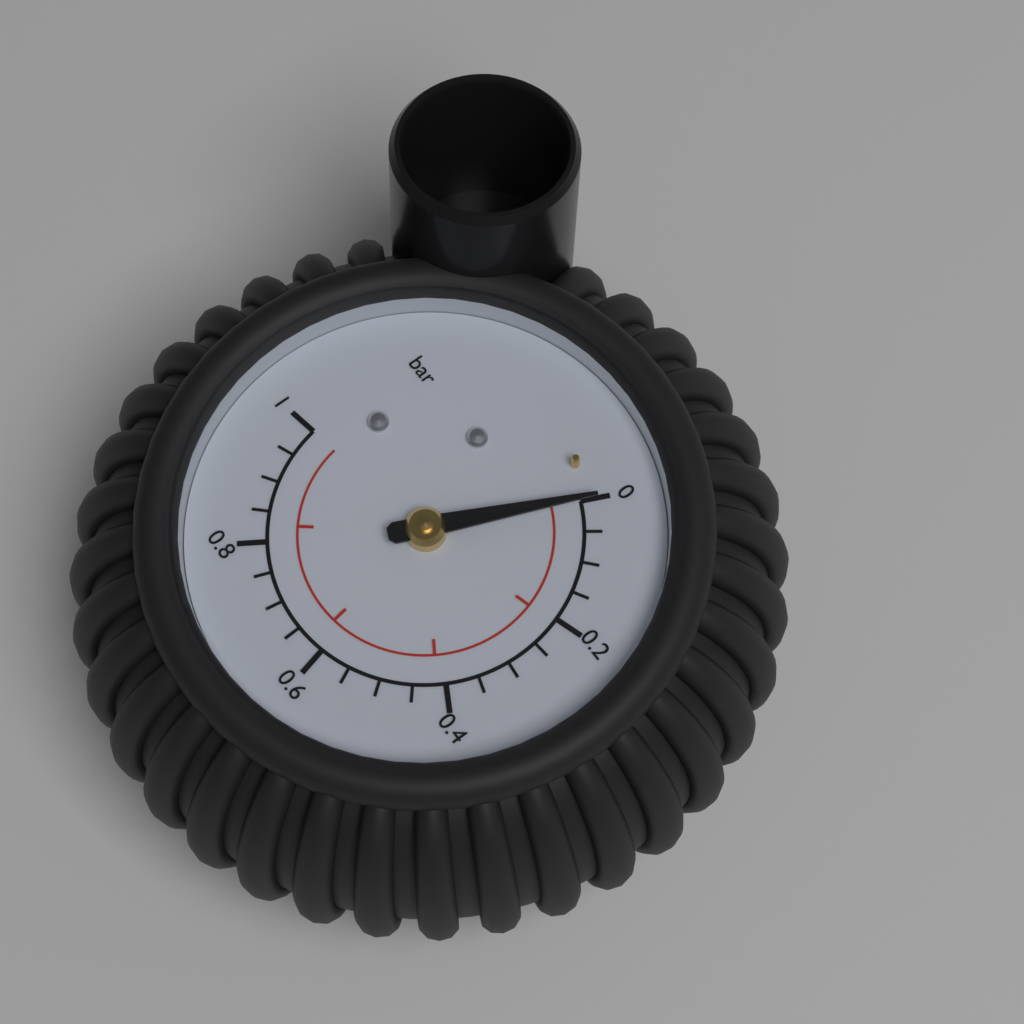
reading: 0.00 bar
